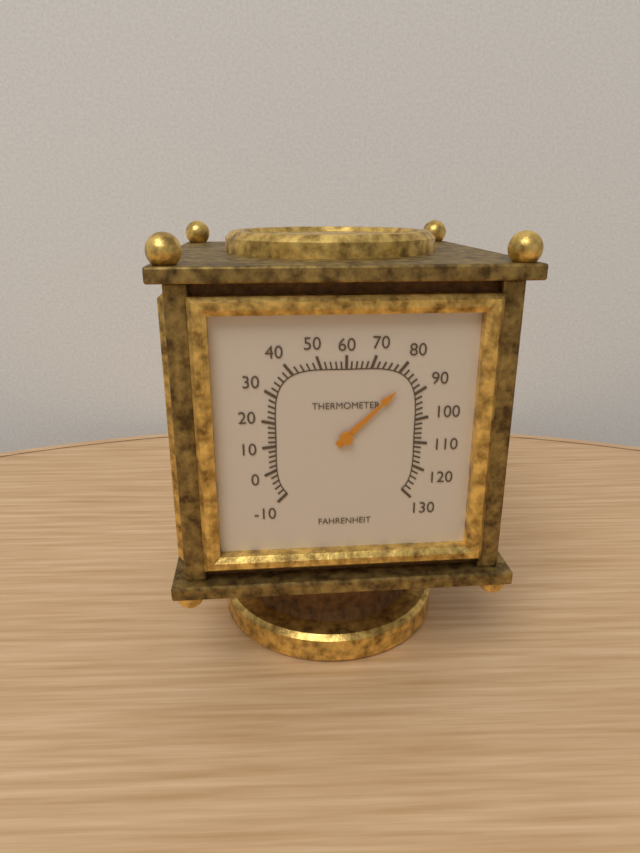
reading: 84 °F
